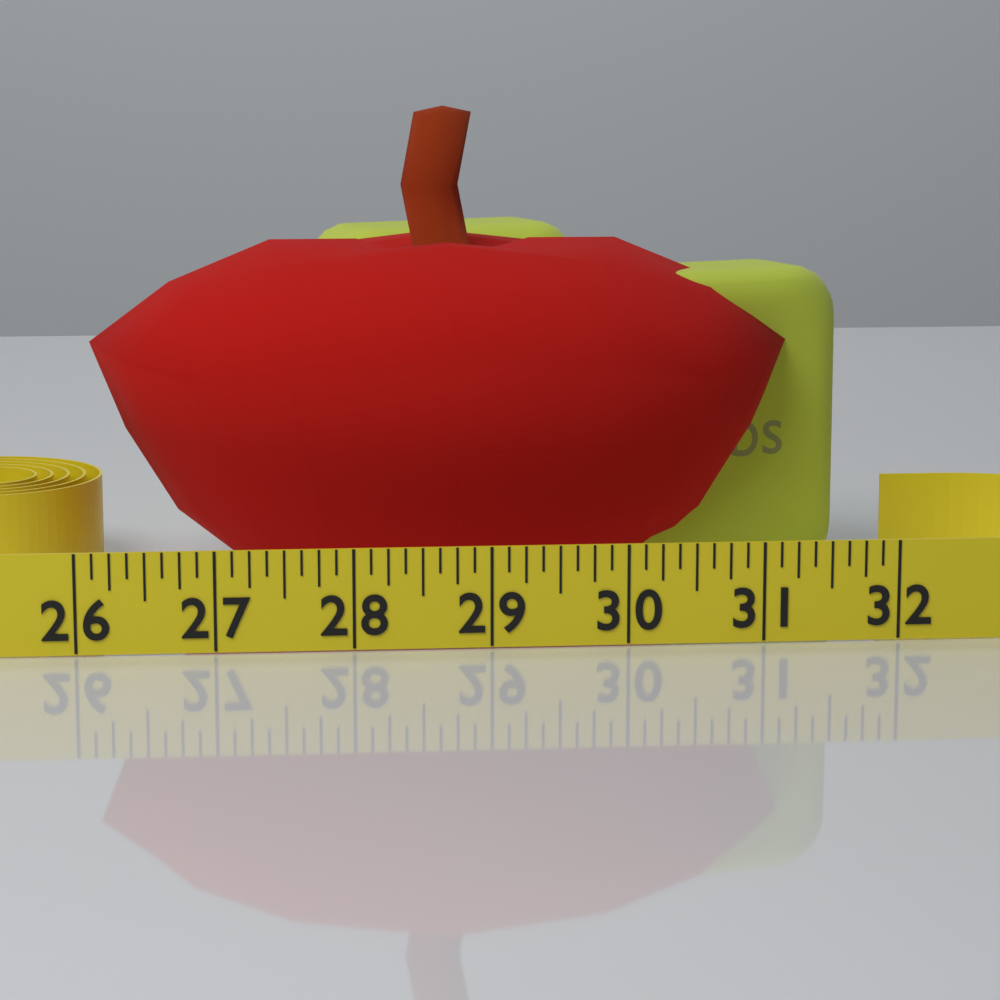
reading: 31.625 (no unit)
